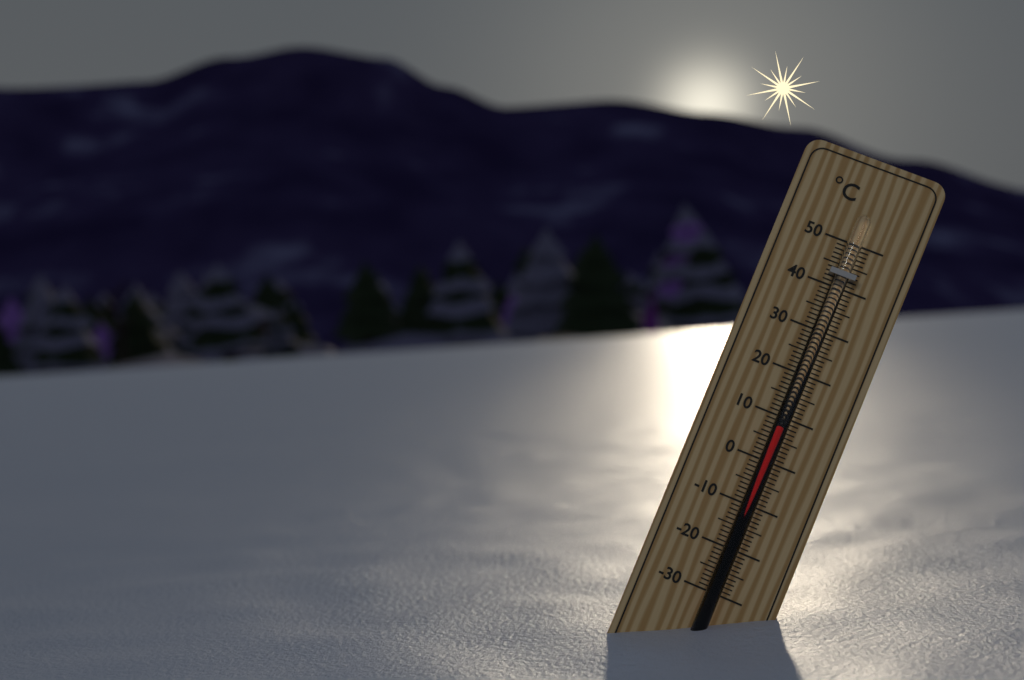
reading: 8 °C
